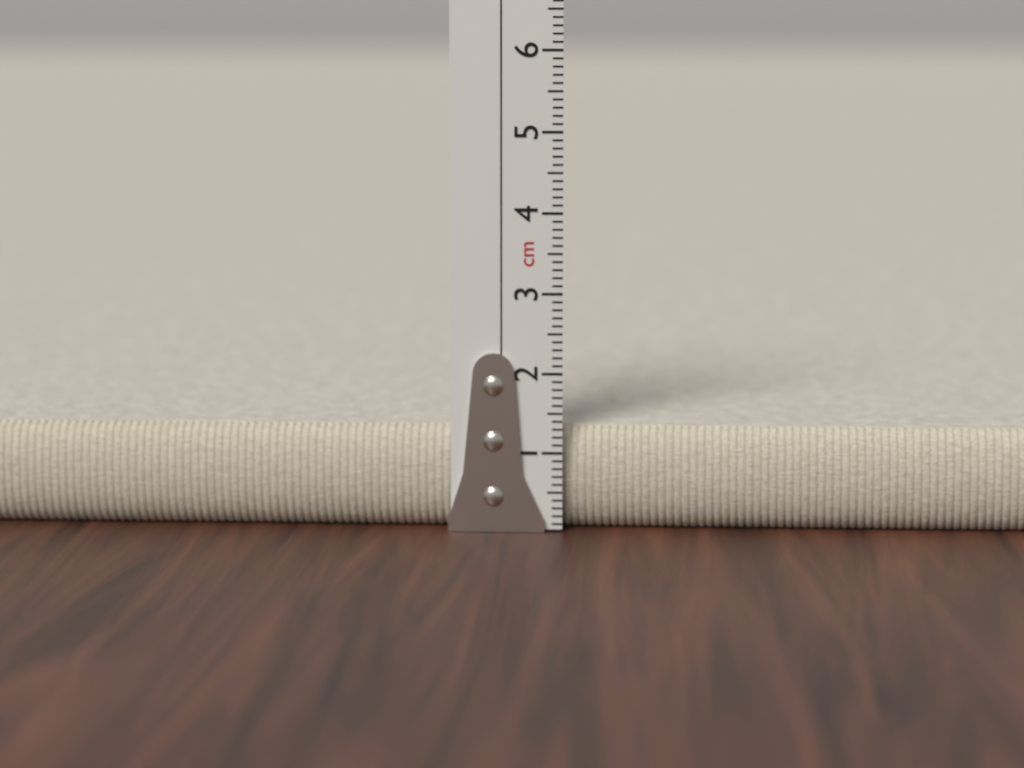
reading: 1.3 cm
